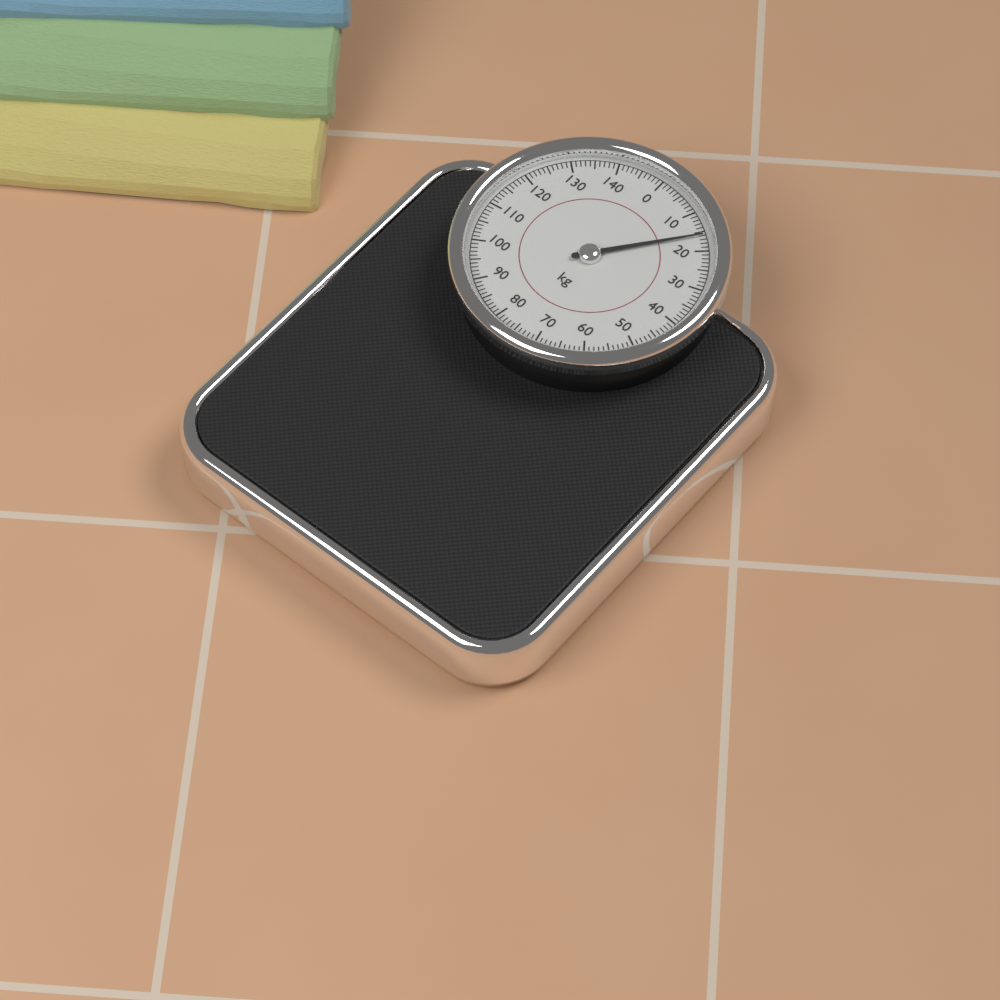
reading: 16 kg
